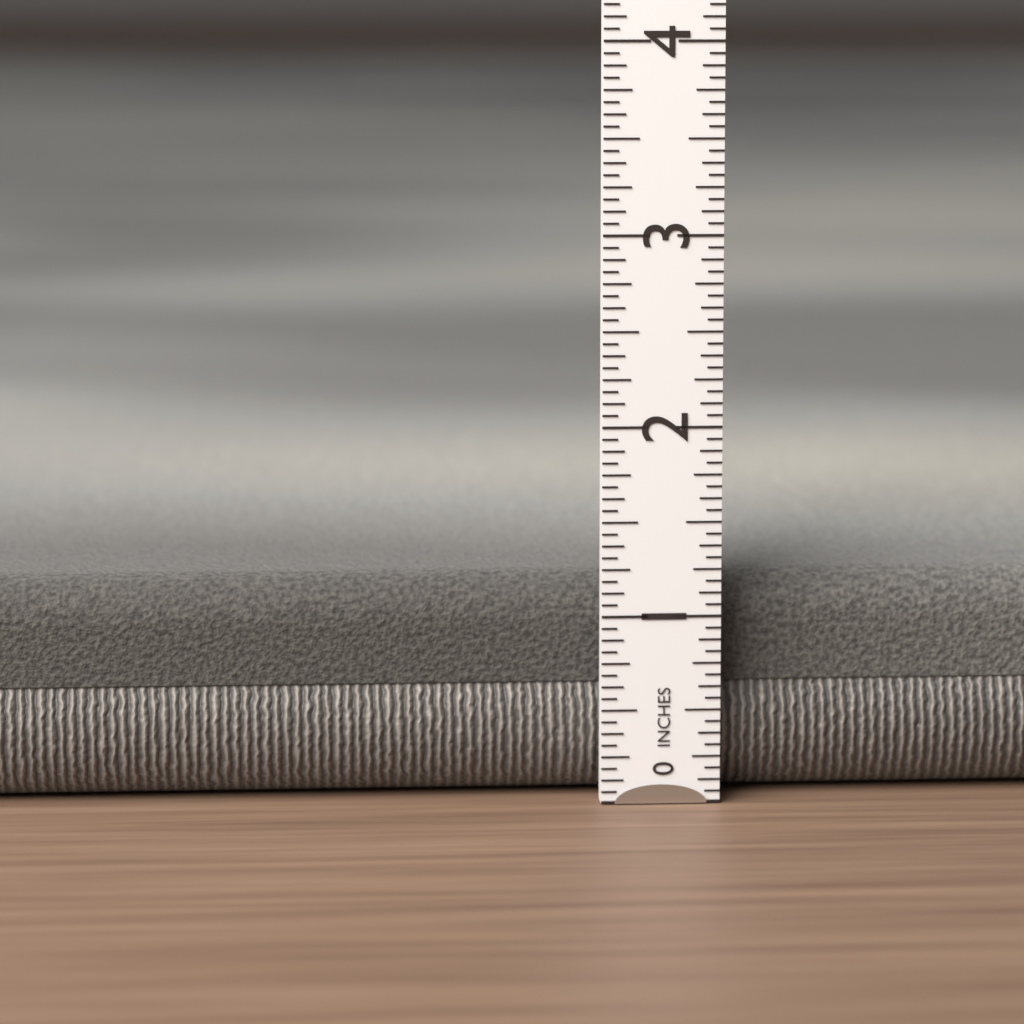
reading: 1.1875 in
